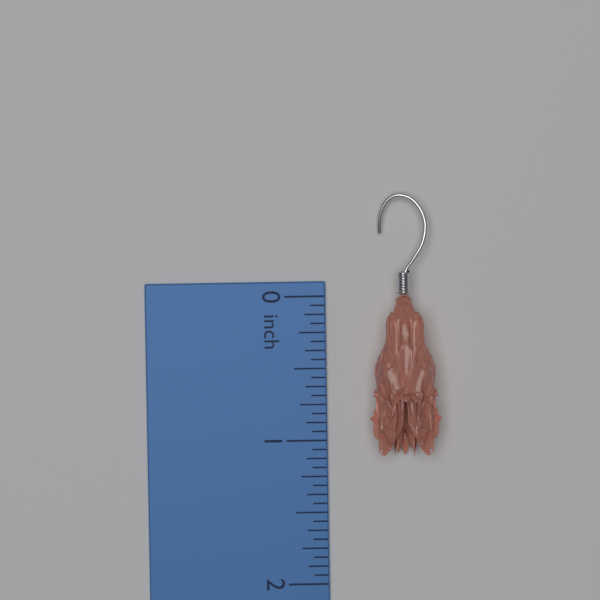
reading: 1.1250 inch
